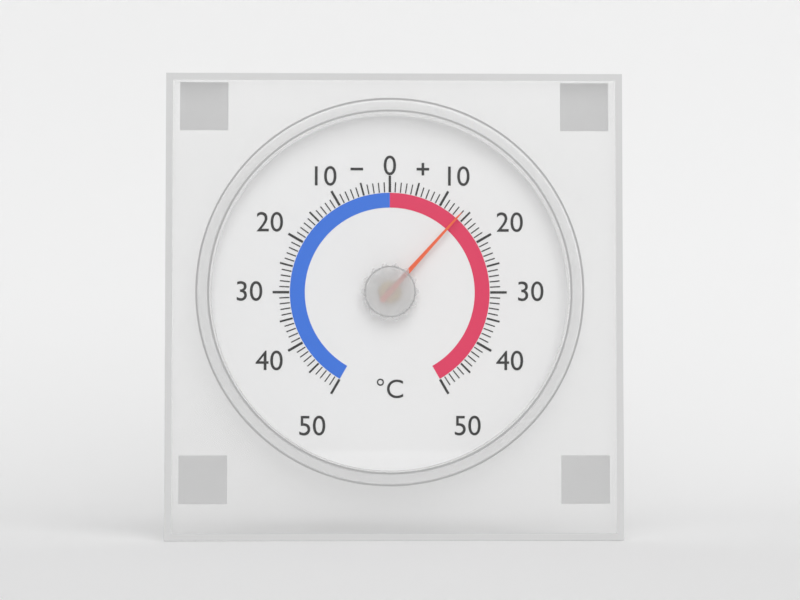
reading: 14 °C
